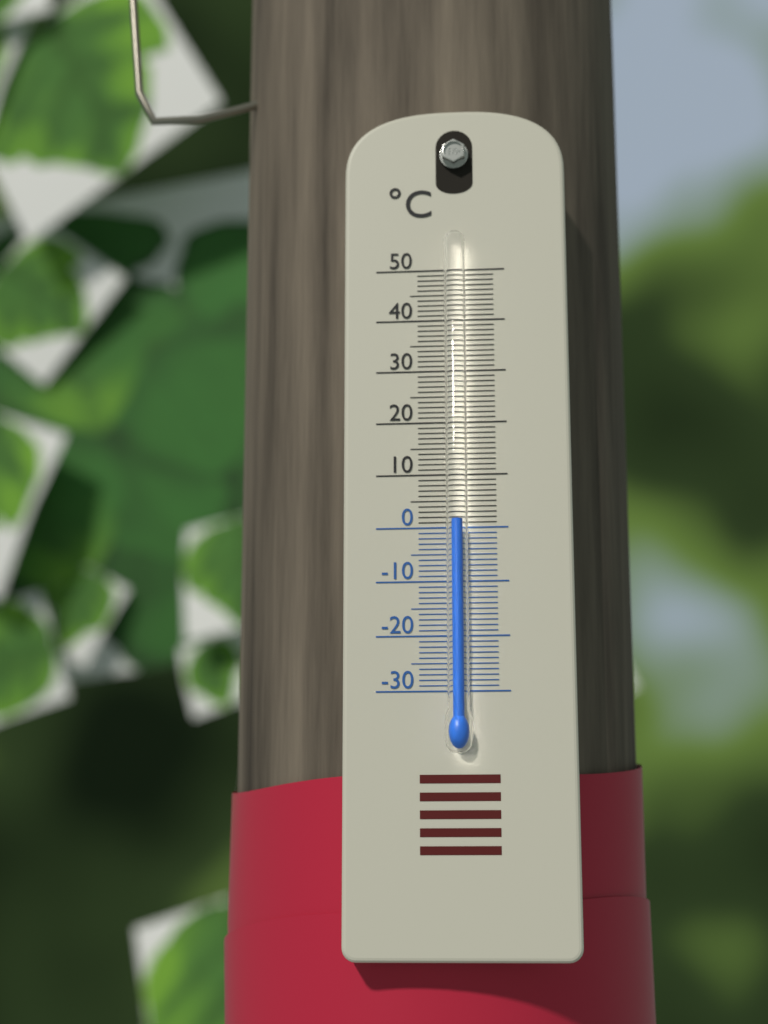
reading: 1 °C
